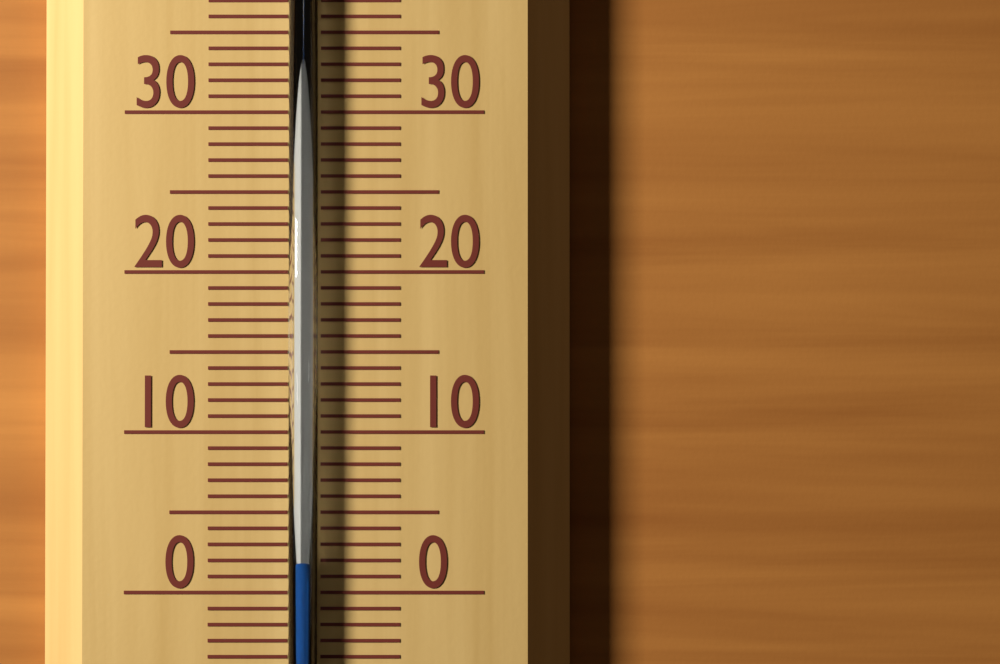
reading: 2 °C
